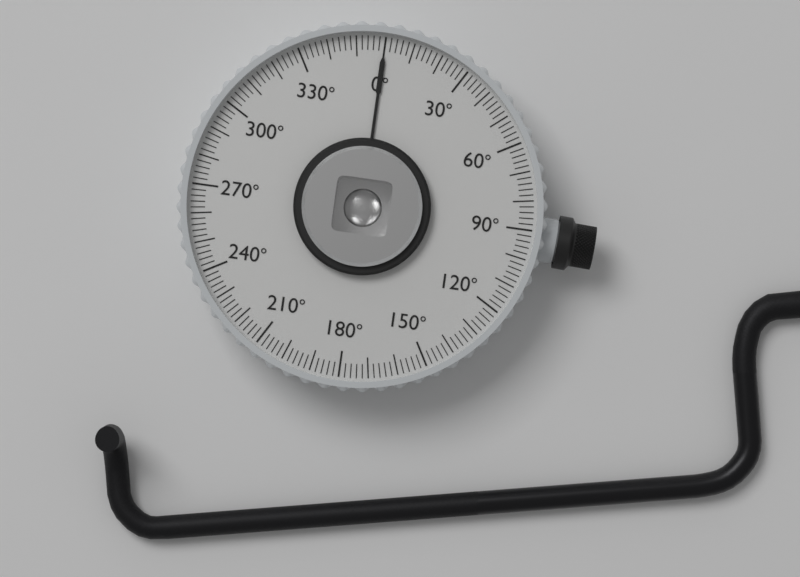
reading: 0 °
